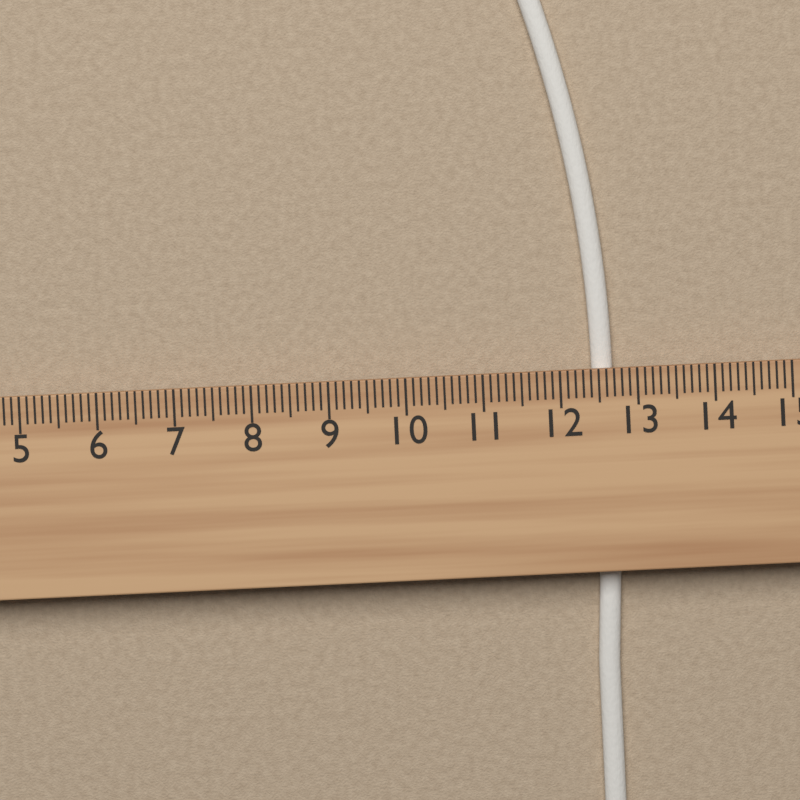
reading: 12.7 cm
